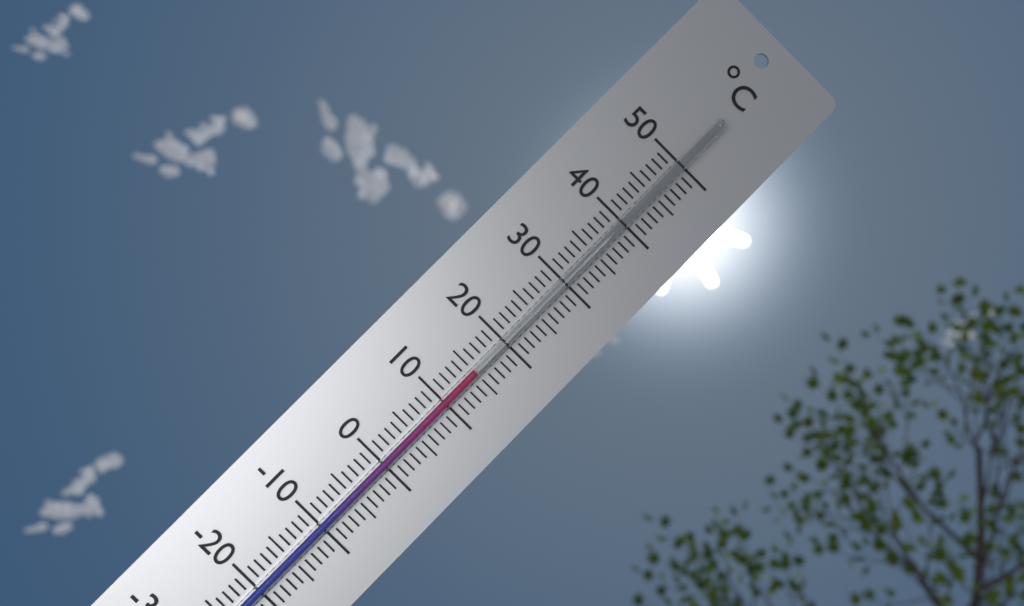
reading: 15 °C
